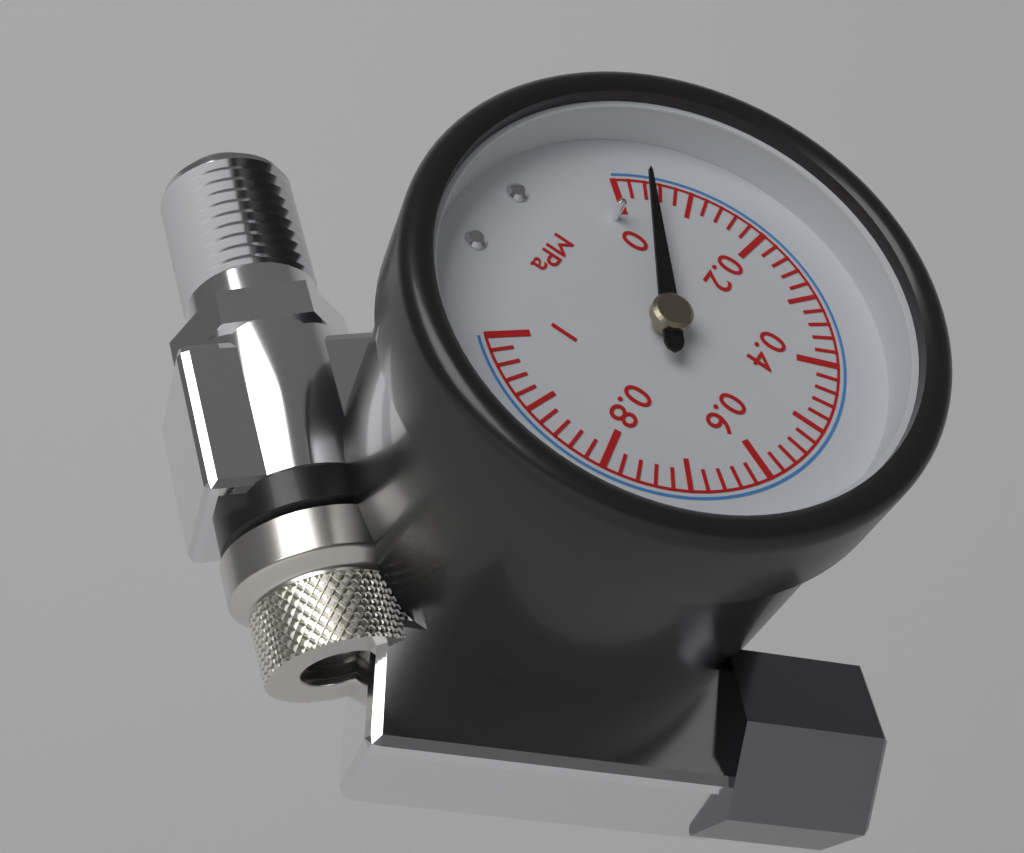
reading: 0.04 MPa
